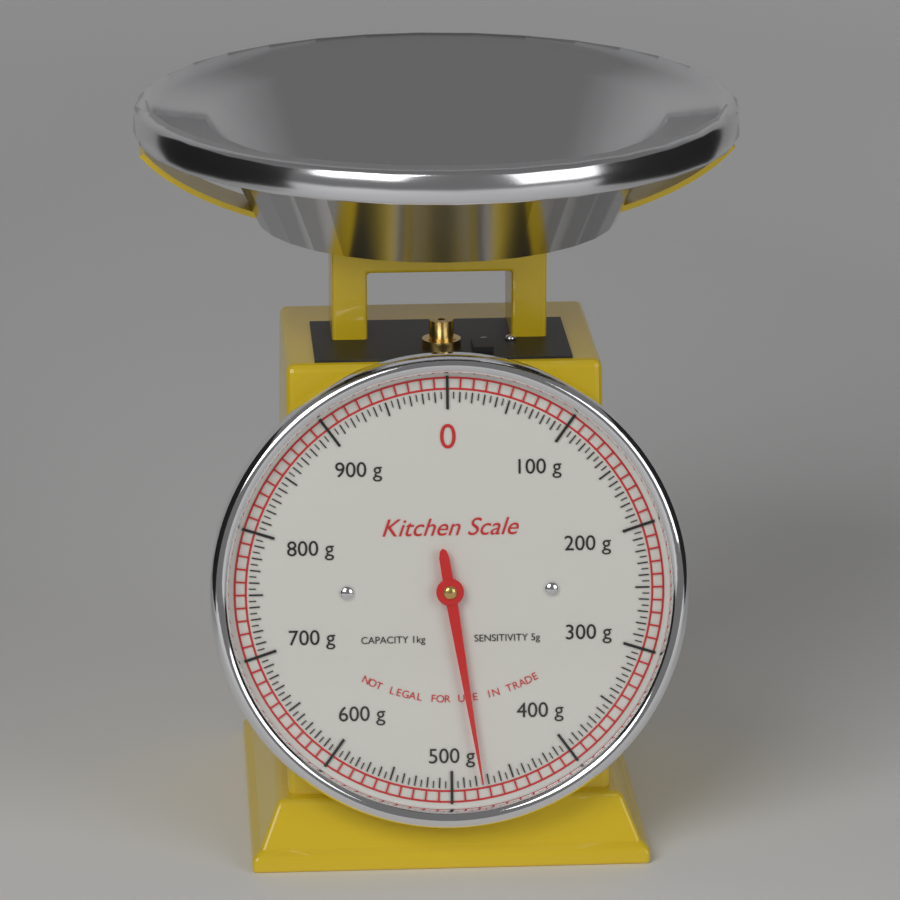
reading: 475 g
